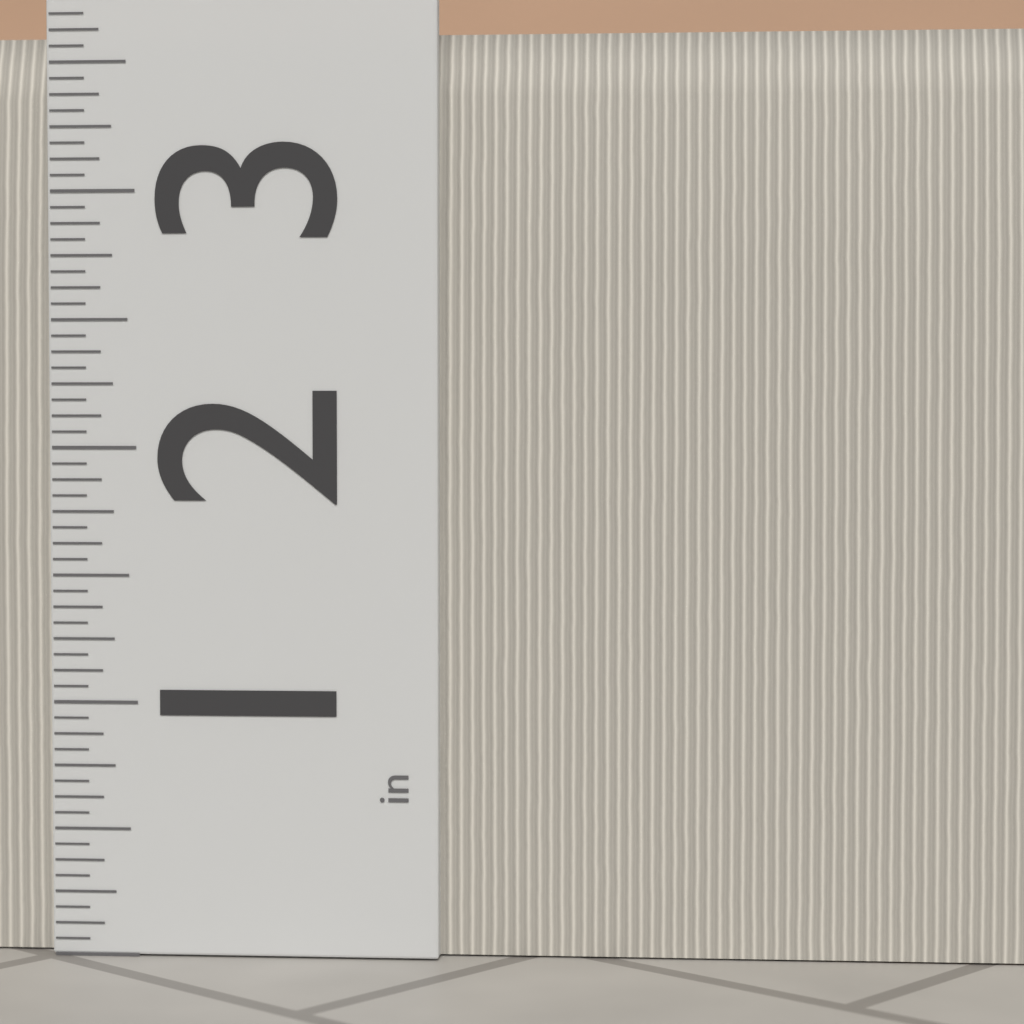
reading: 3.6250 in
